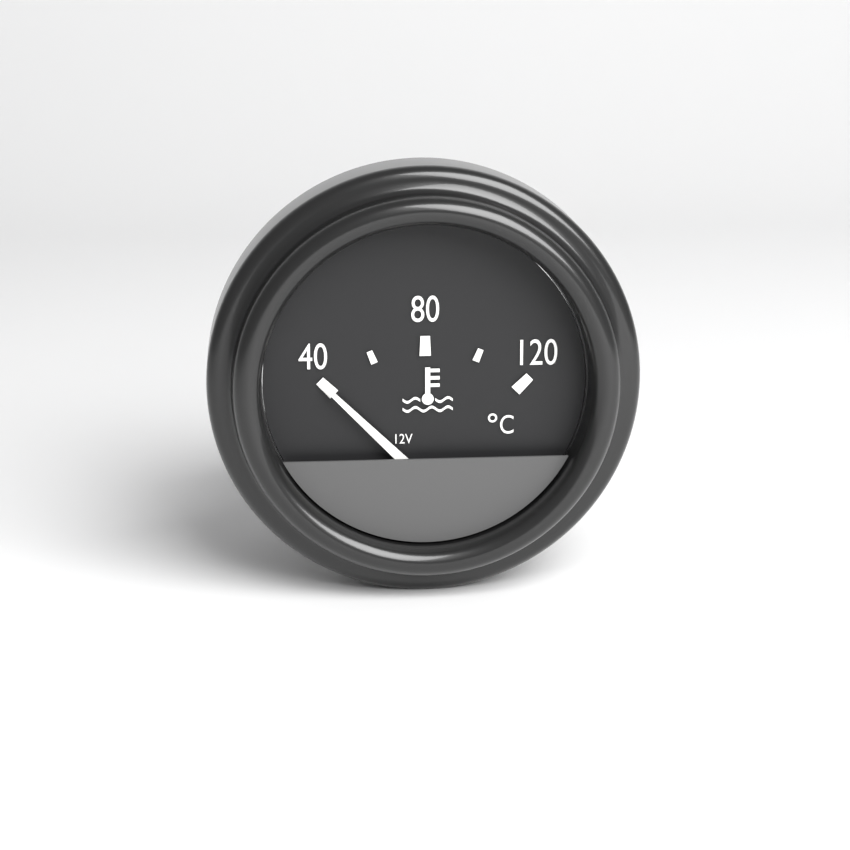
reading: 40 °C
